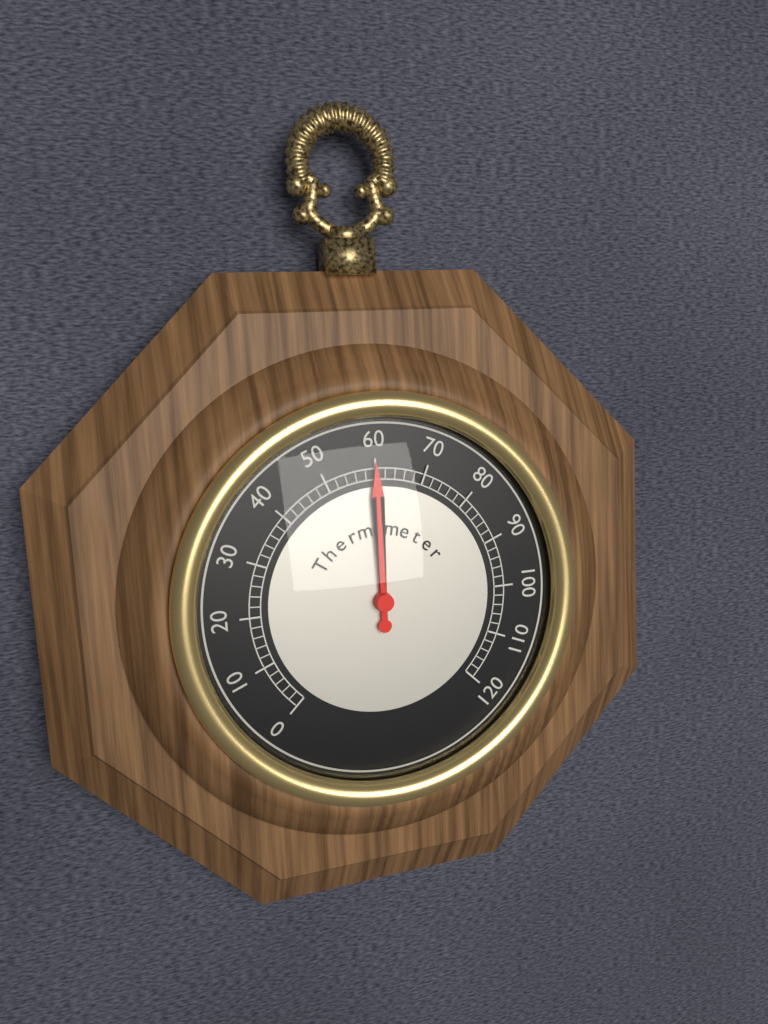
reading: 60 (no unit)
